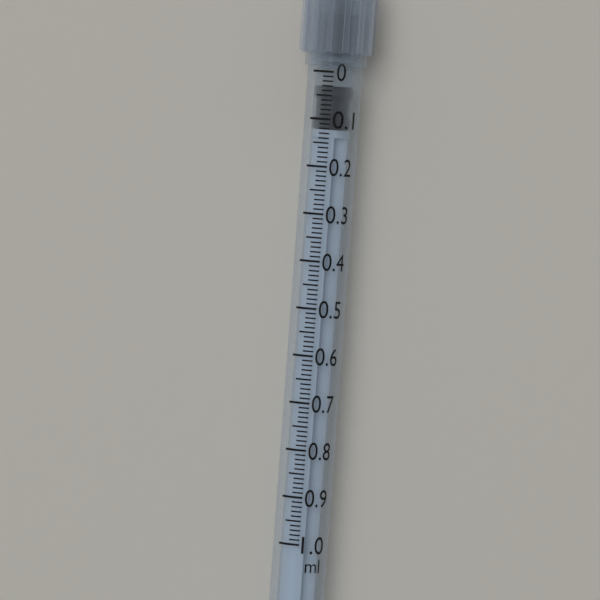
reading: 0.03 ml
